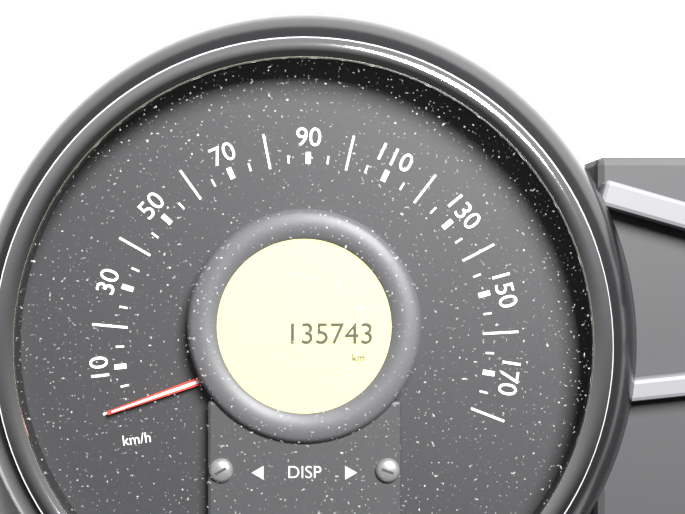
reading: 0 km/h
